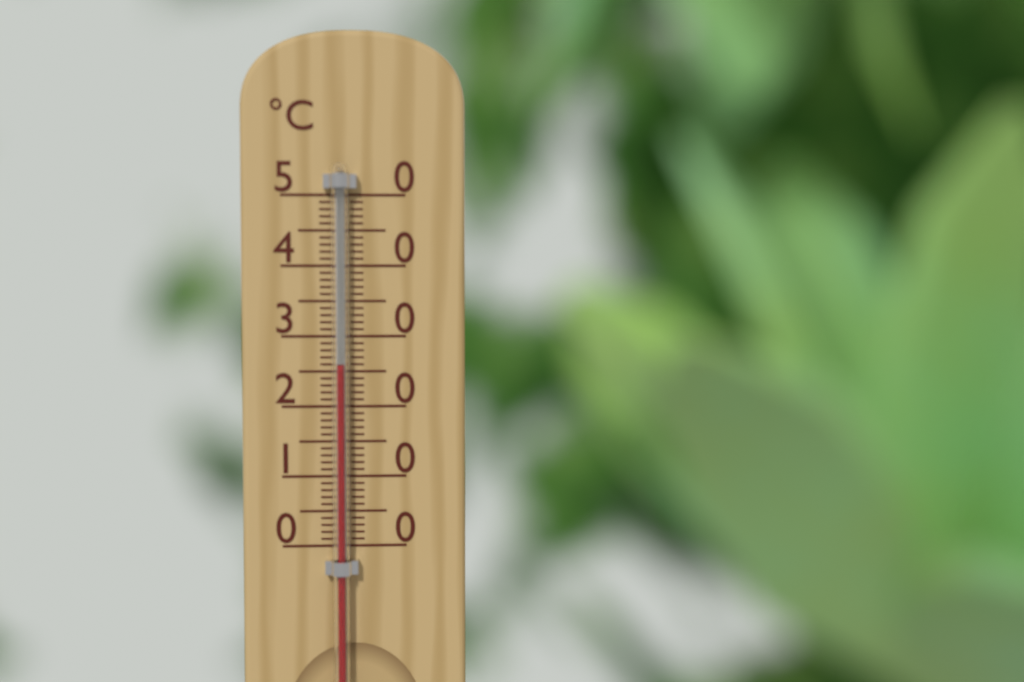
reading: 26 °C
